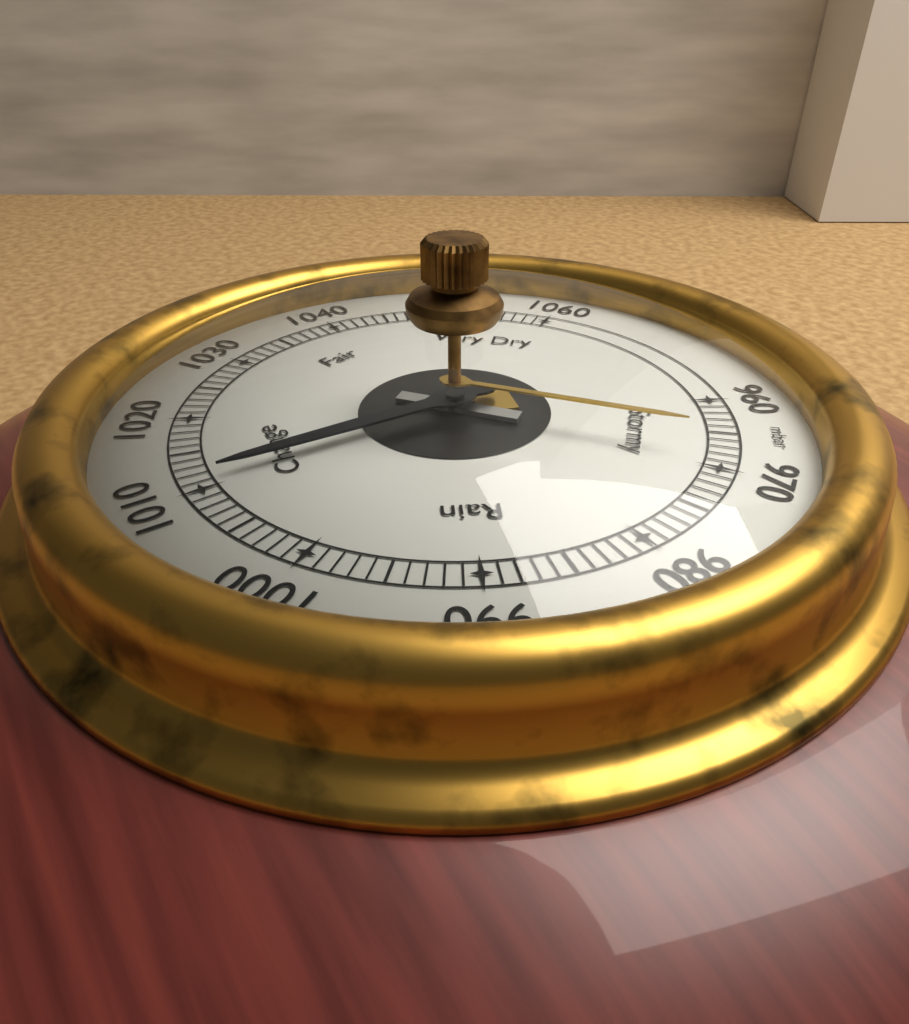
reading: 1011 mbar
